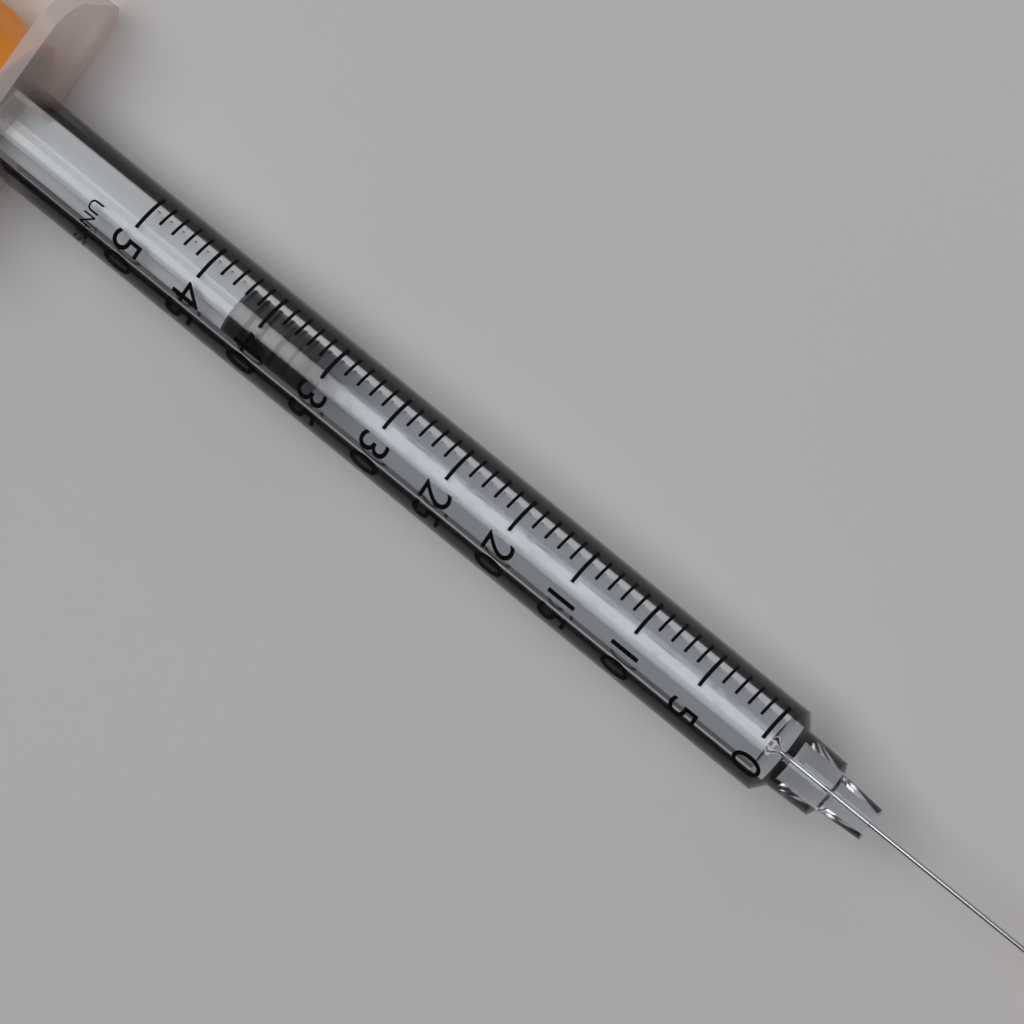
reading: 36 UNITS
